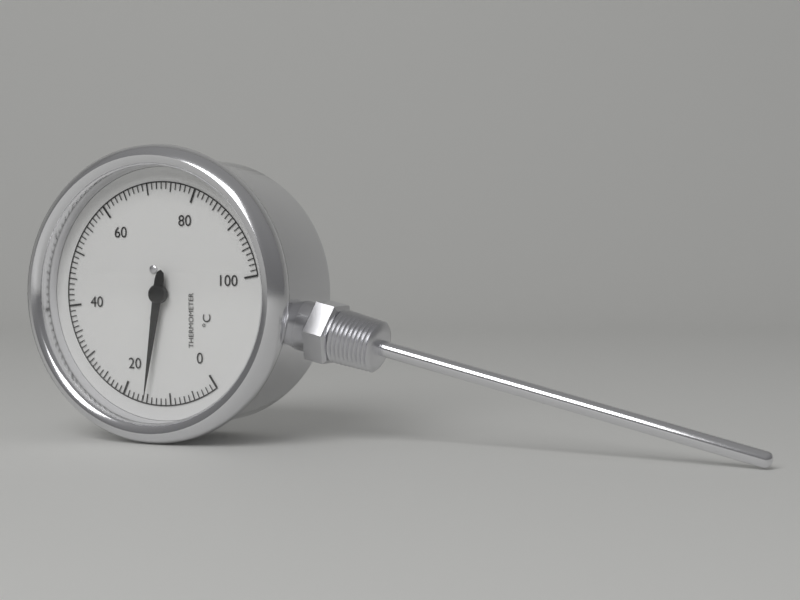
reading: 15 °C
